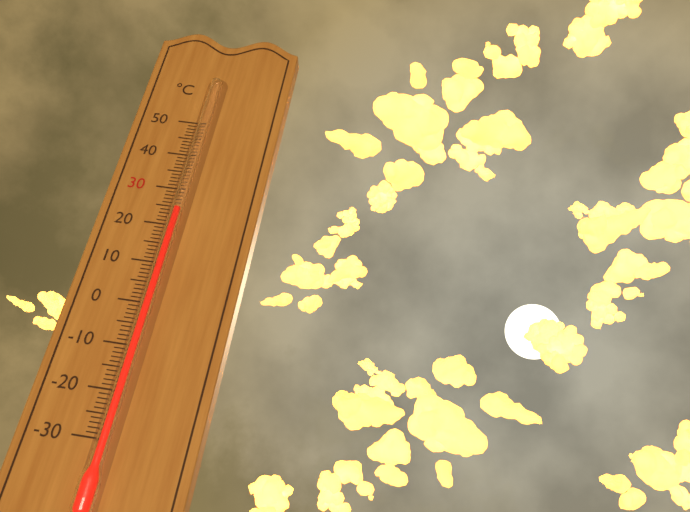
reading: 24 °C
